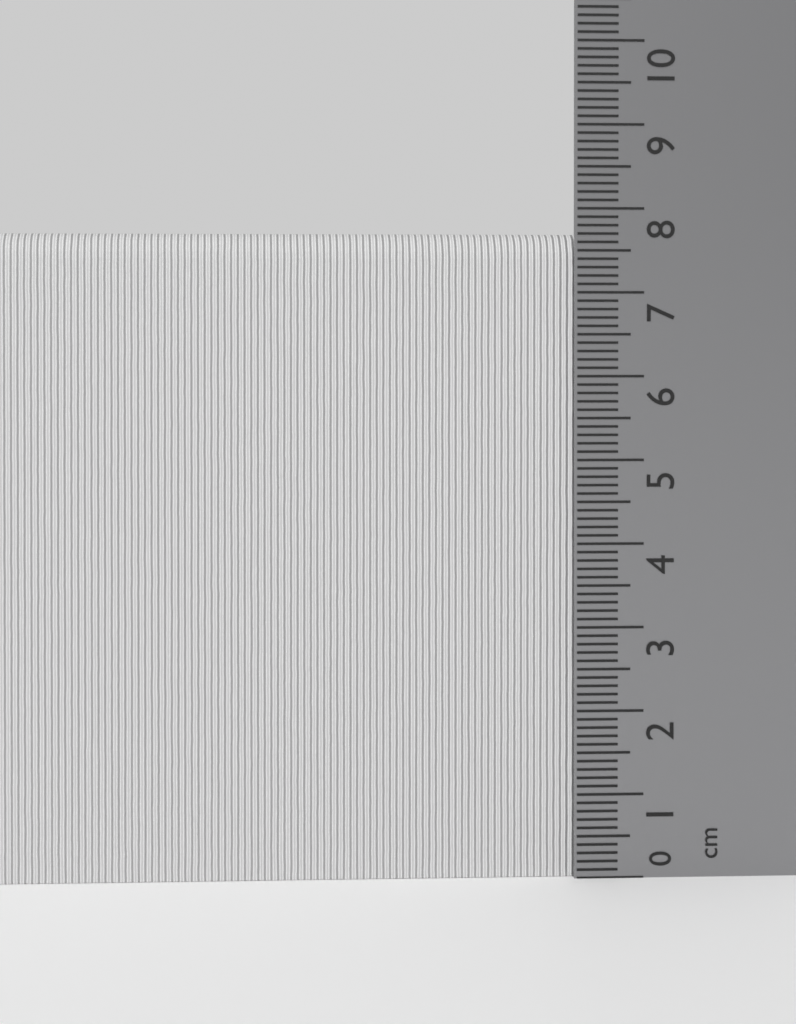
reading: 7.7 cm
